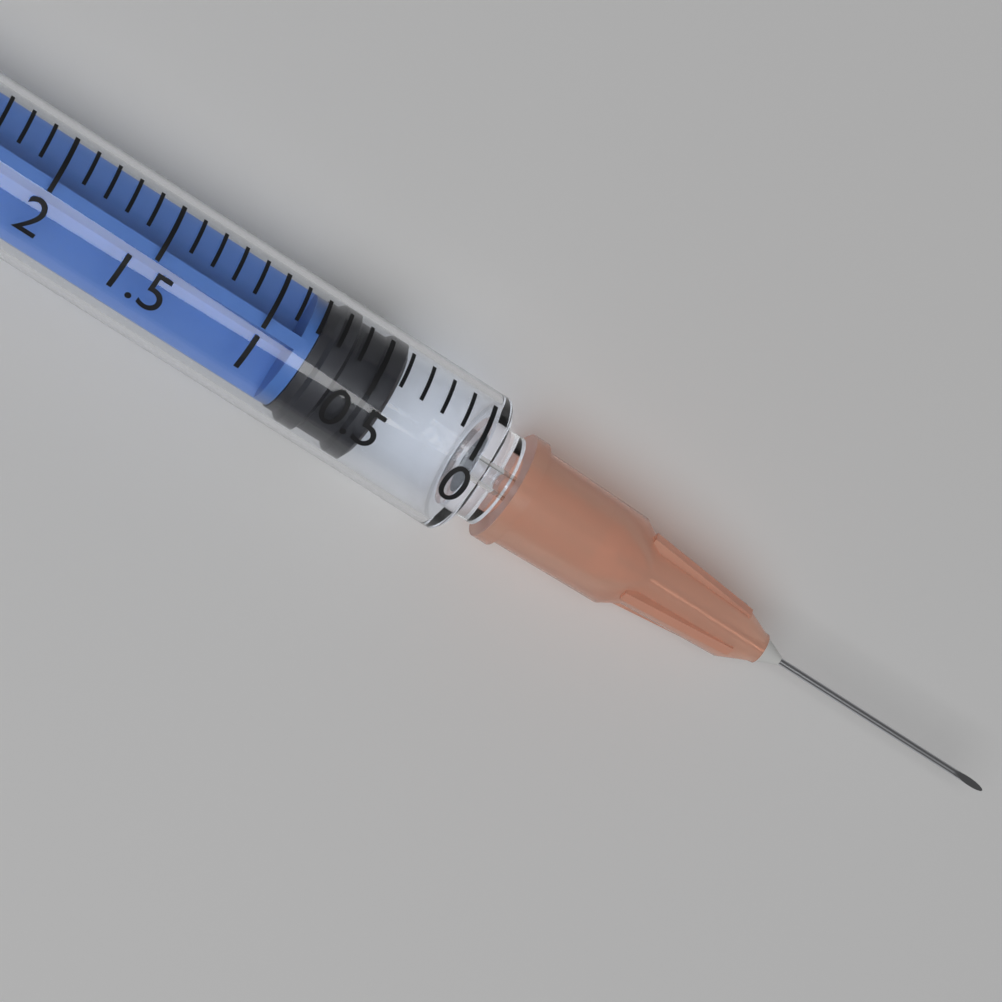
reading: 0.4 ml
